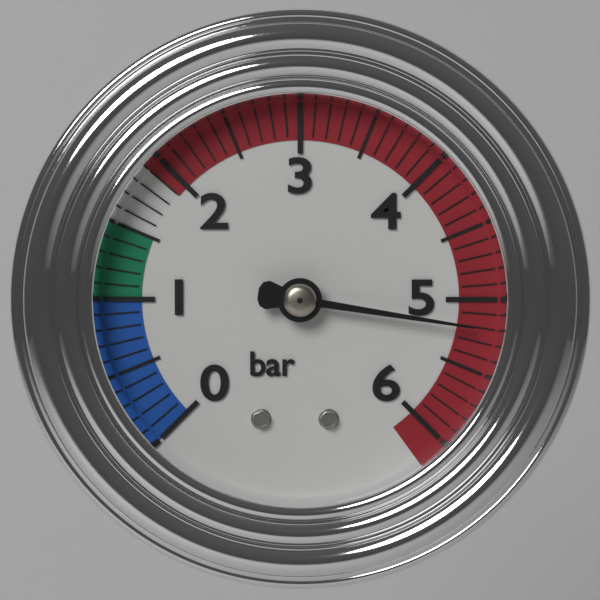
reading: 5.2 bar
